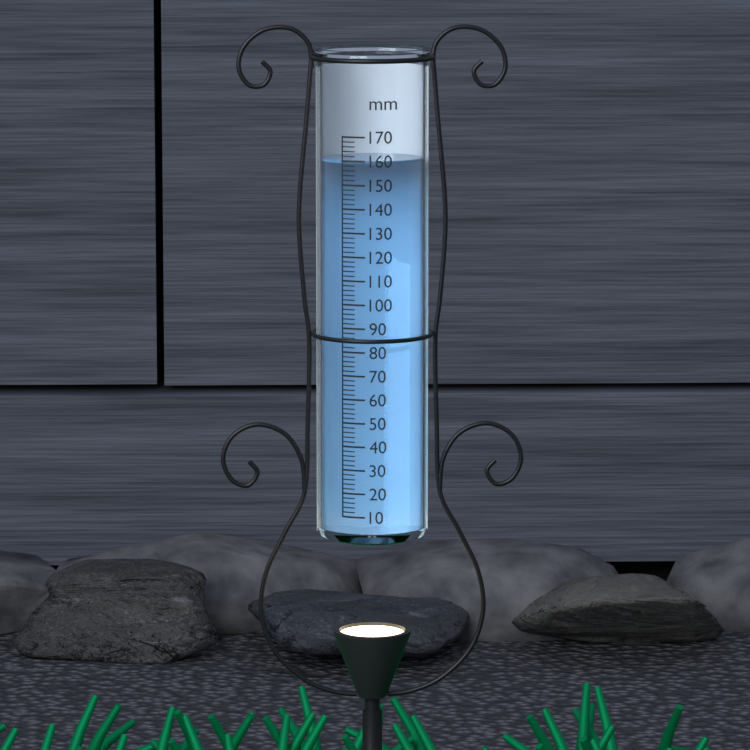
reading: 160 mm
